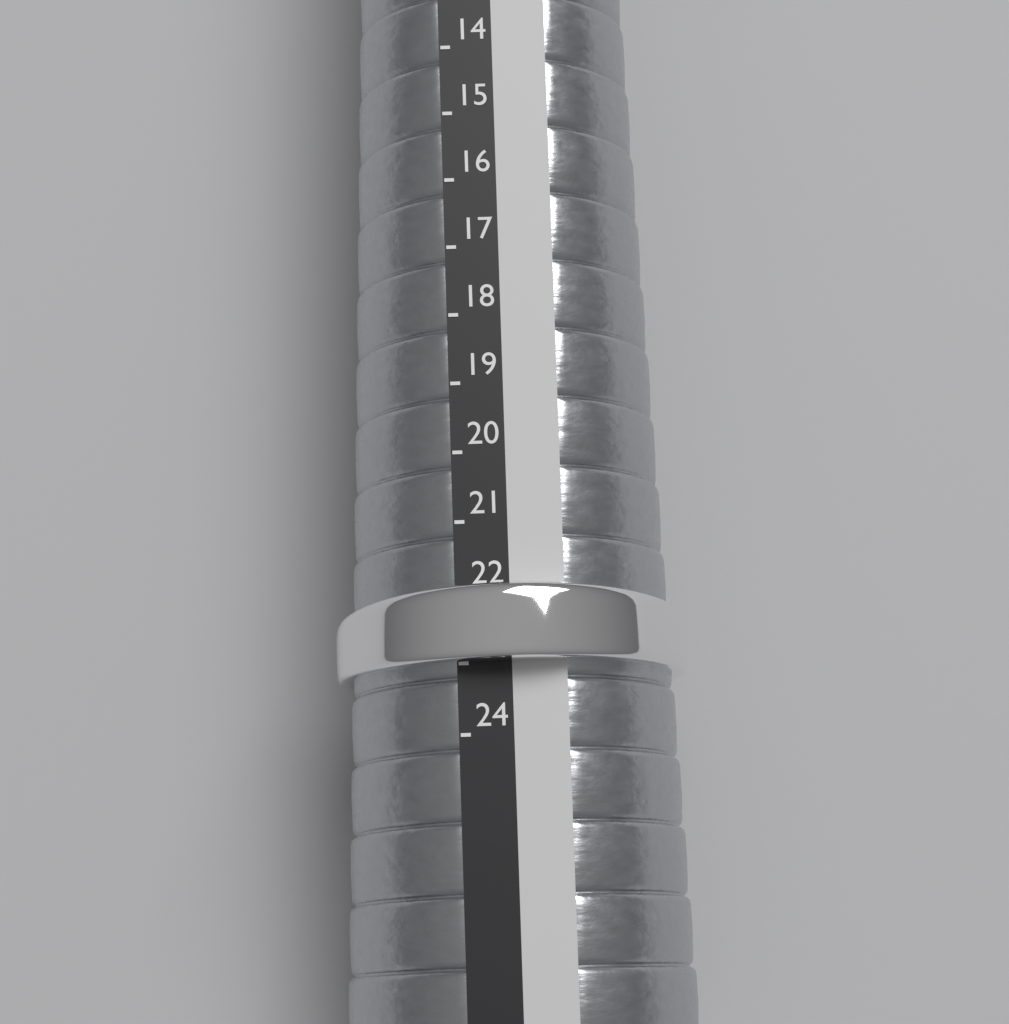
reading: 23 (no unit)
